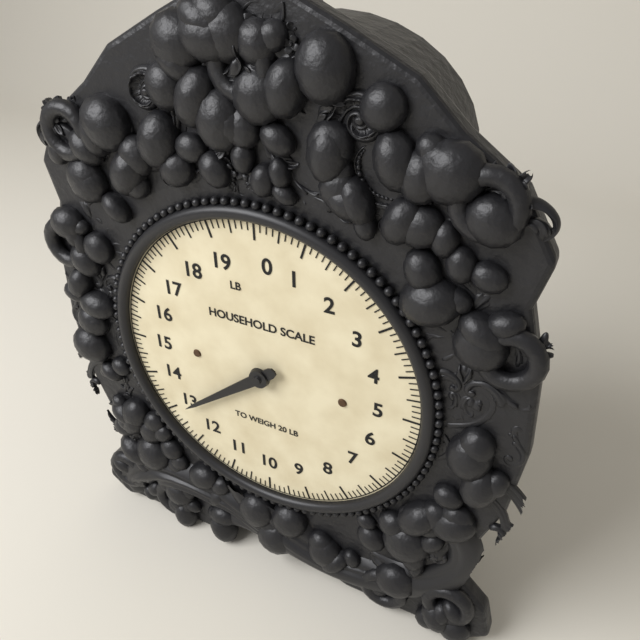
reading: 12.875 lb
